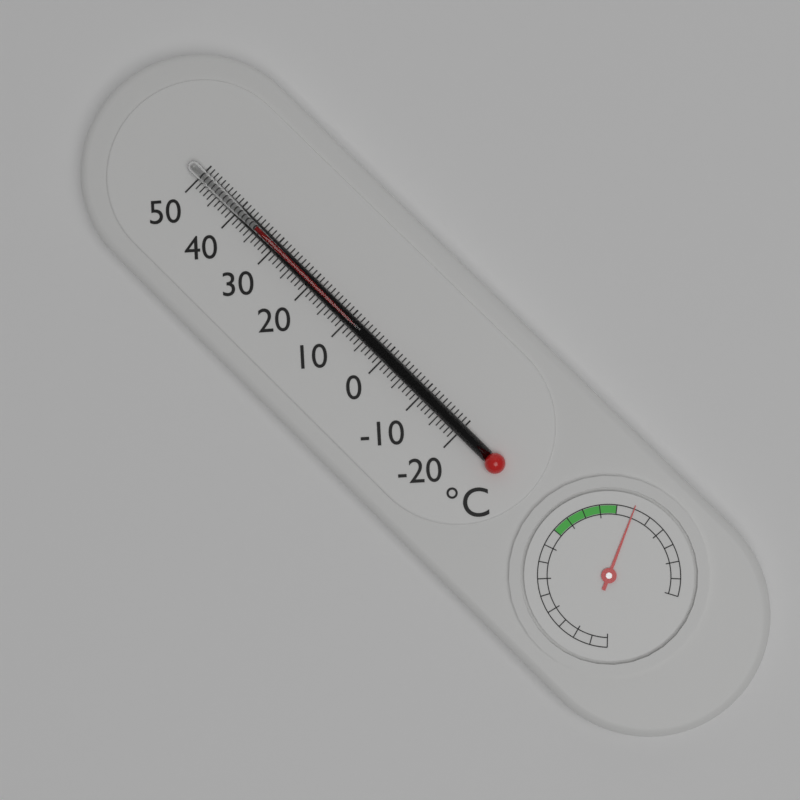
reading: 35 °C
